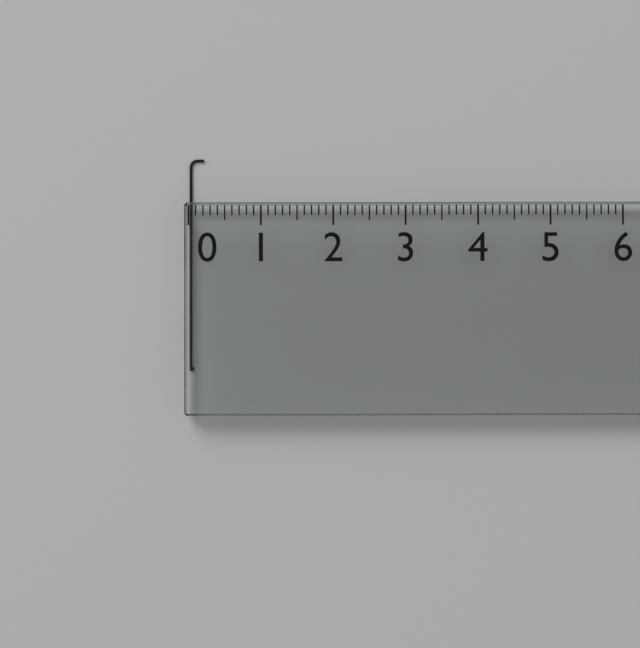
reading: 0.2 (no unit)
